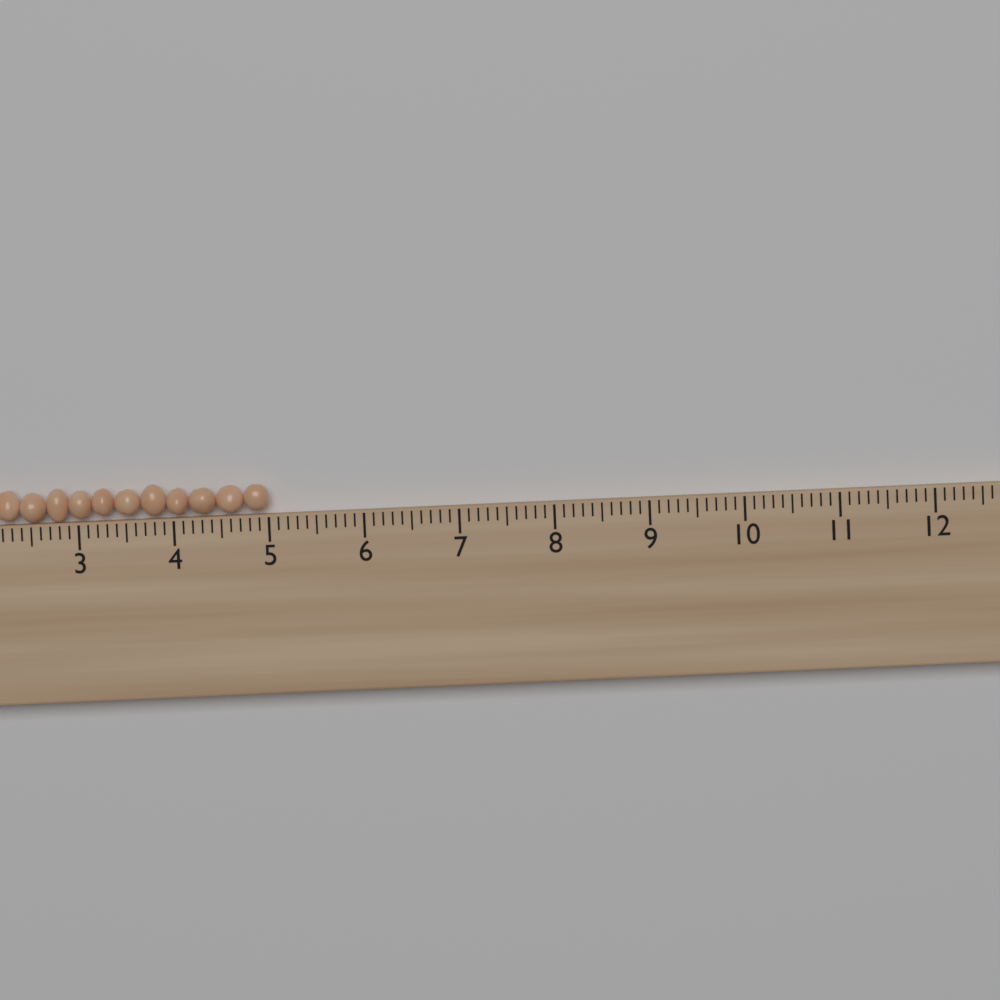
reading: 5.0 cm
